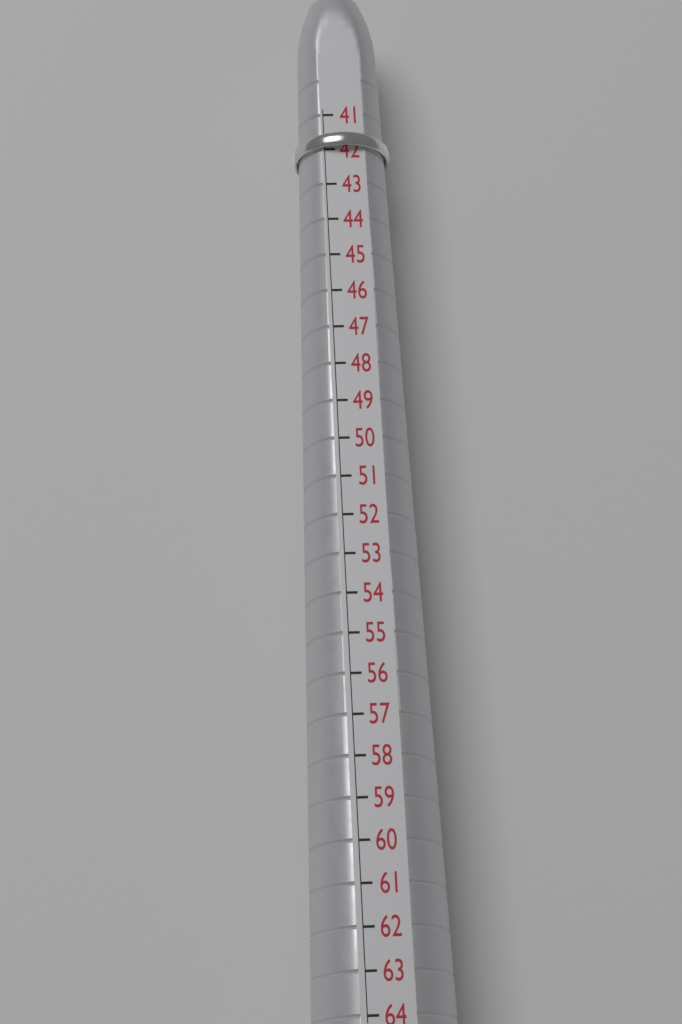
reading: 42 (no unit)
